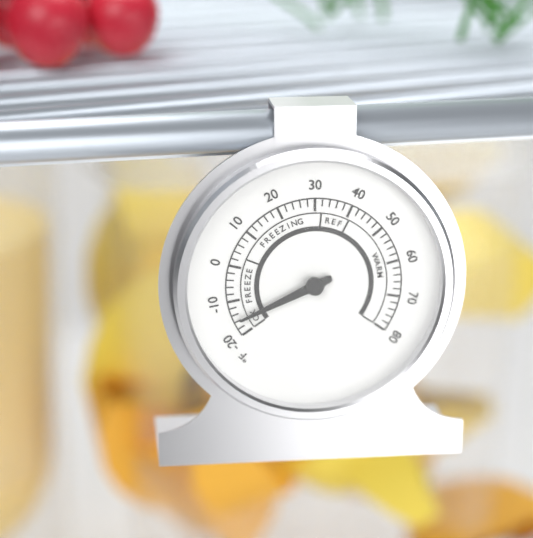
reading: -16 °F
